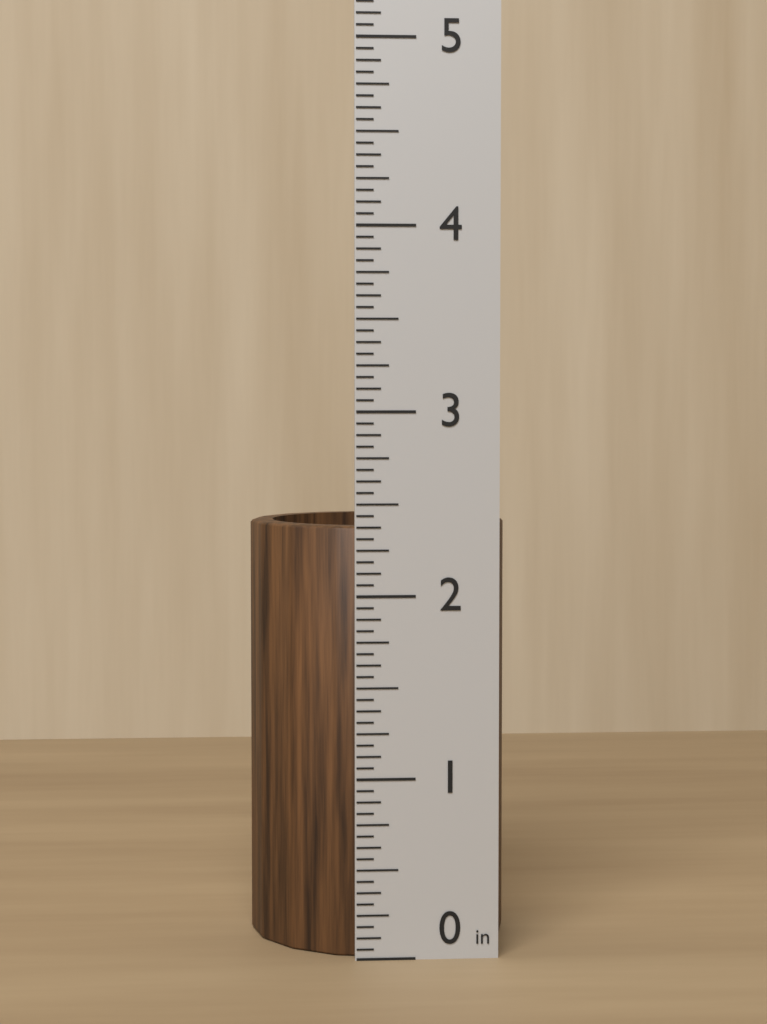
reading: 2.3750 in
